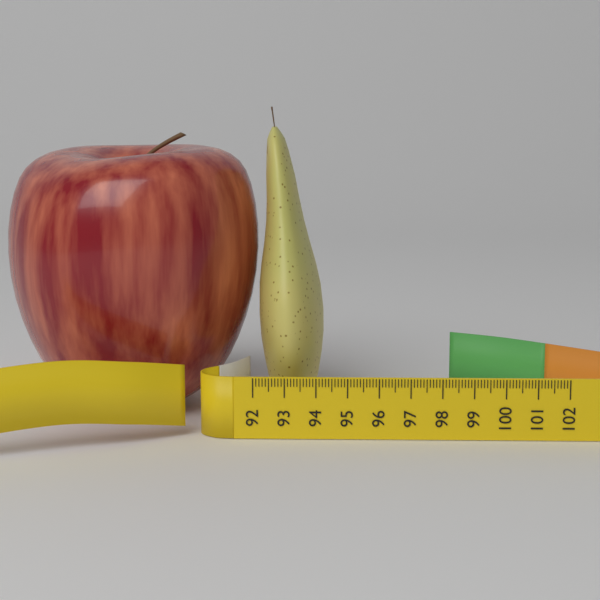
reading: 94.2 (no unit)
